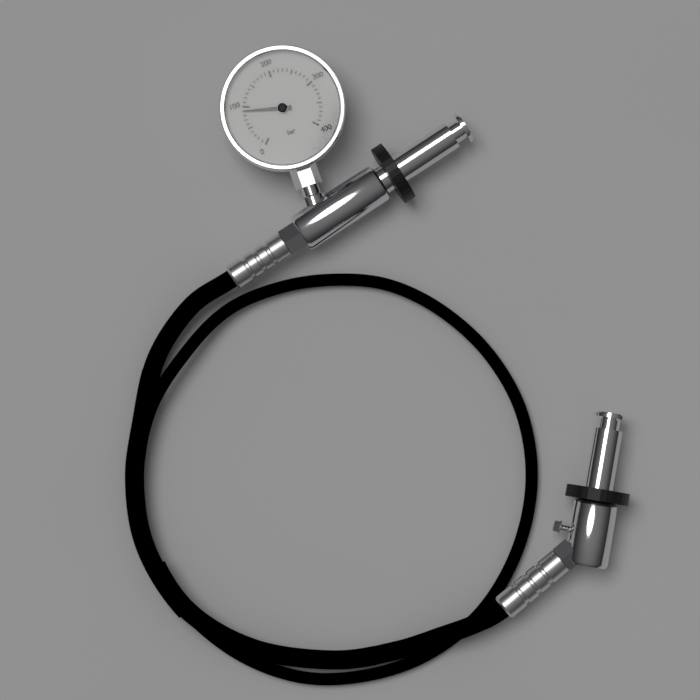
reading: 90 bar
